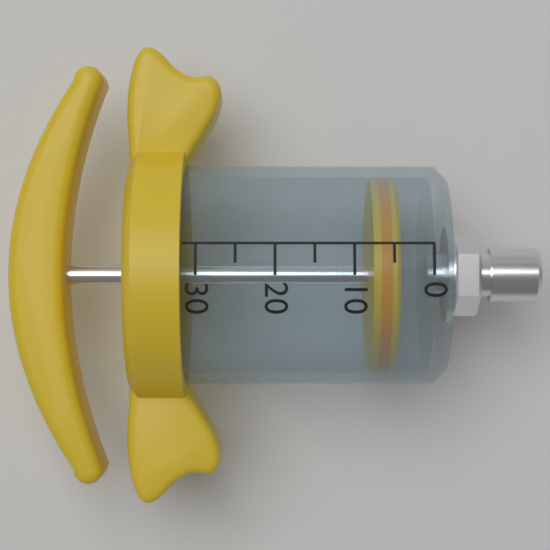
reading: 4 (no unit)
